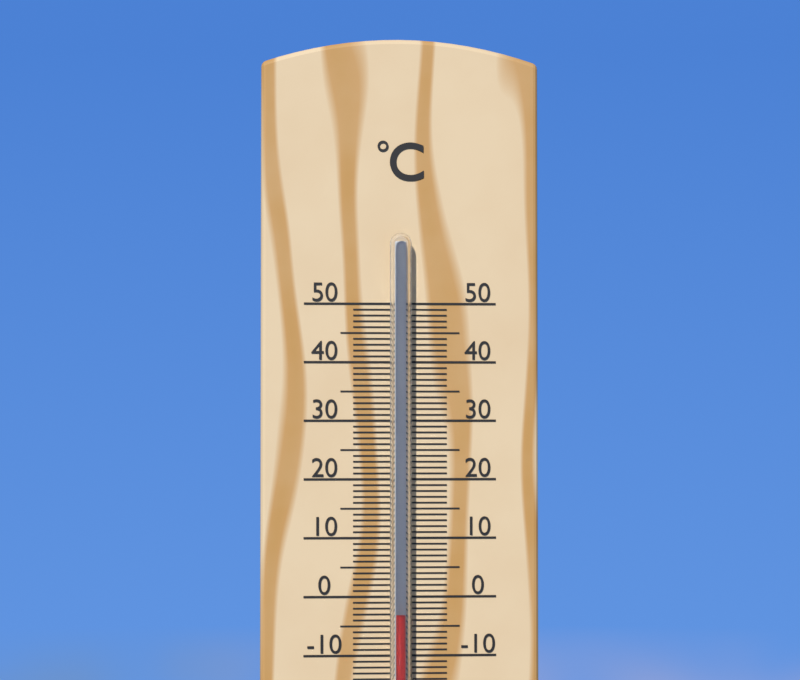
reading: -3 °C
